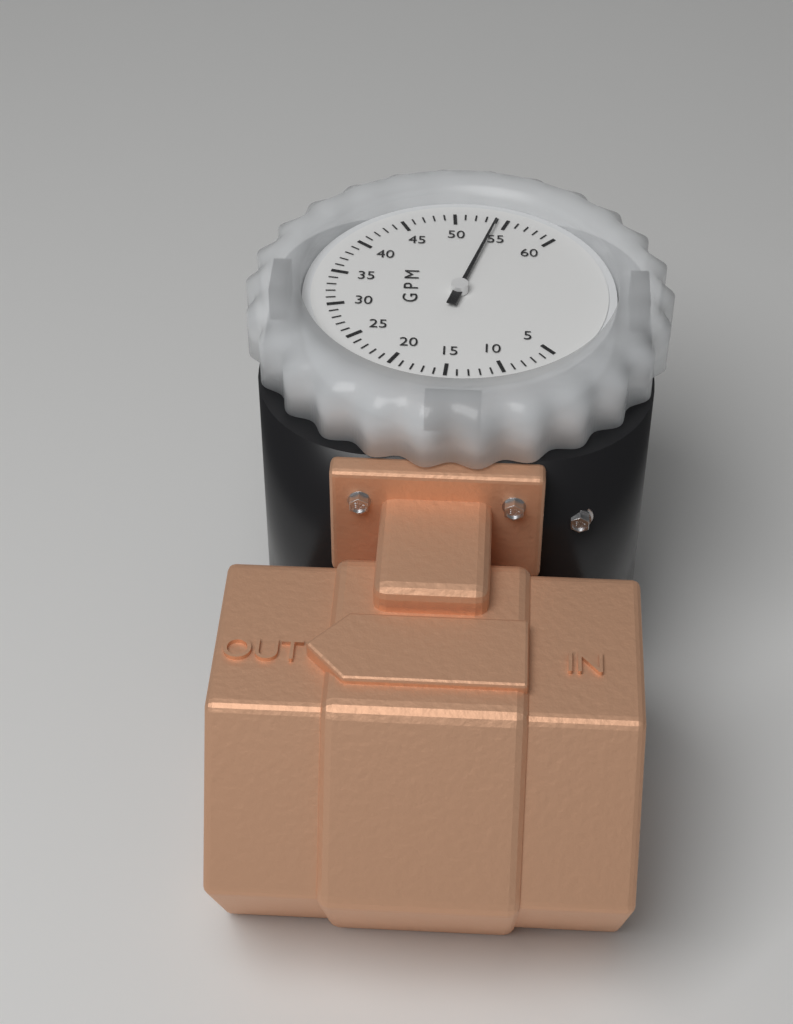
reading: 54 GPM
